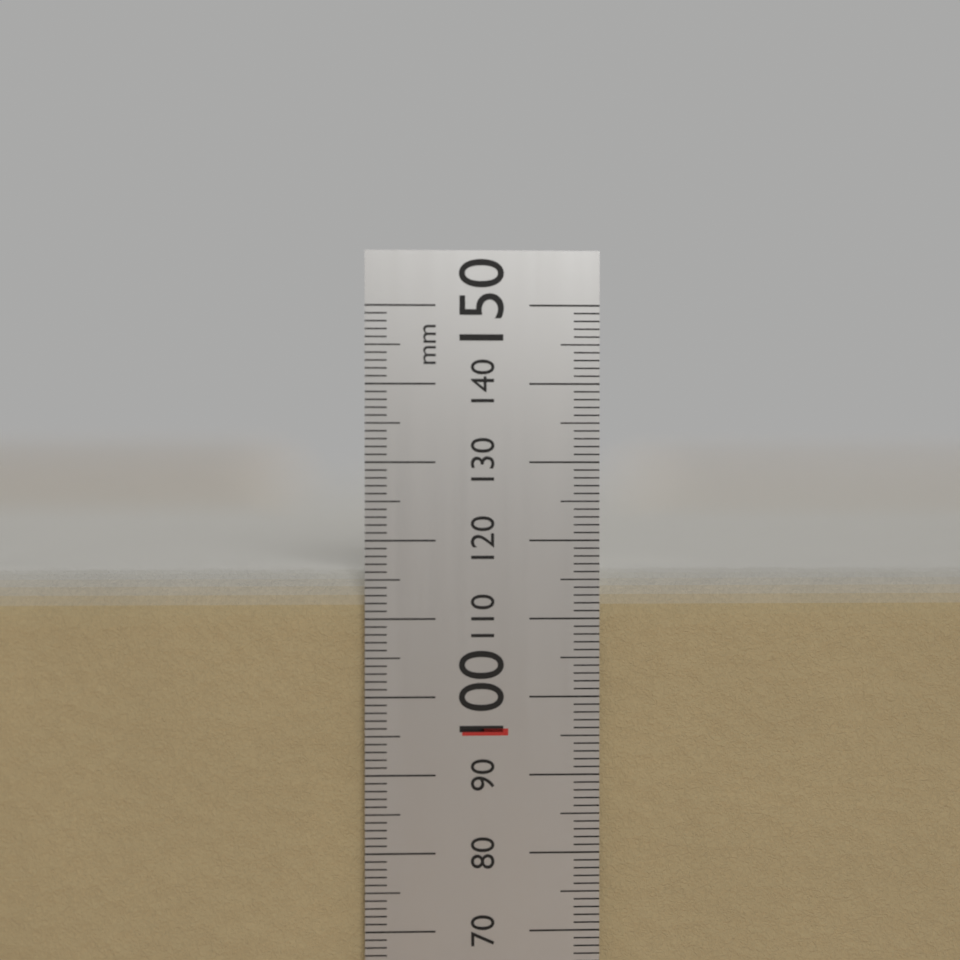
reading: 116 mm
